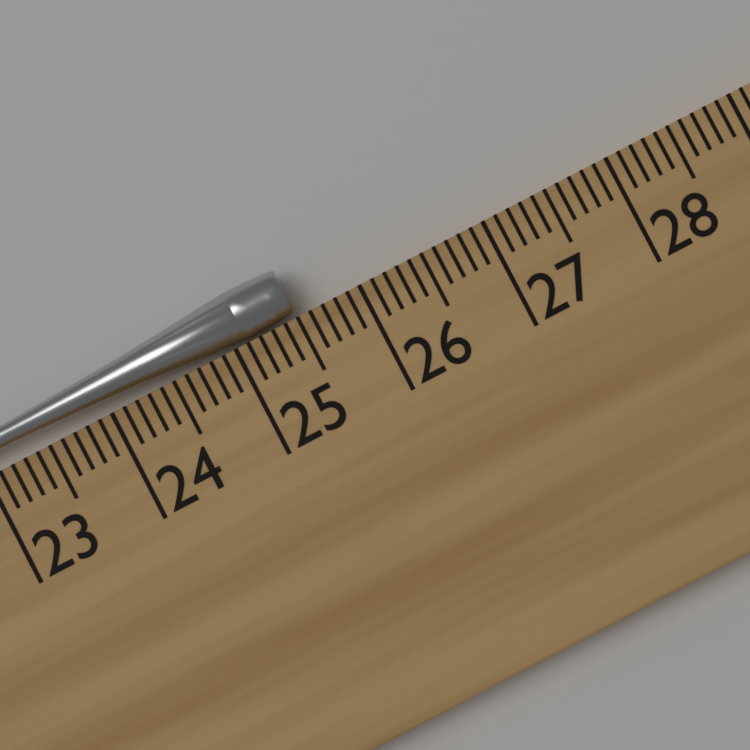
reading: 25.5 cm
